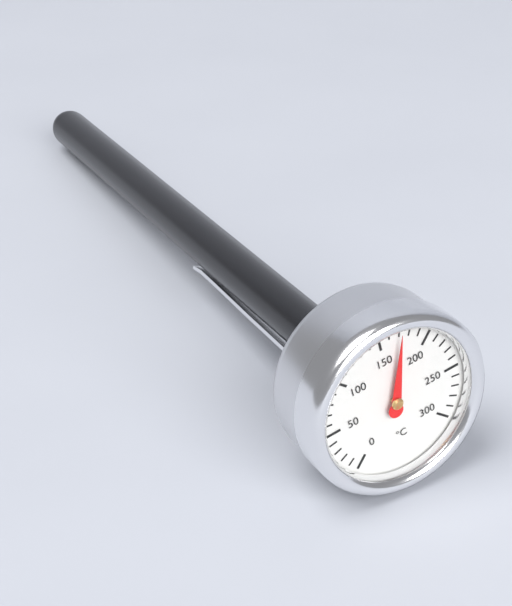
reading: 170 °C
